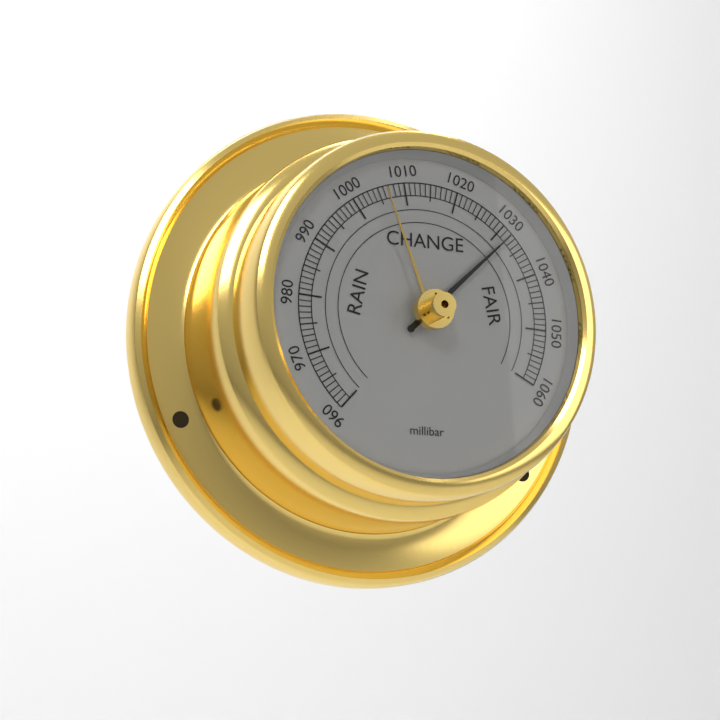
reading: 1032 millibar
